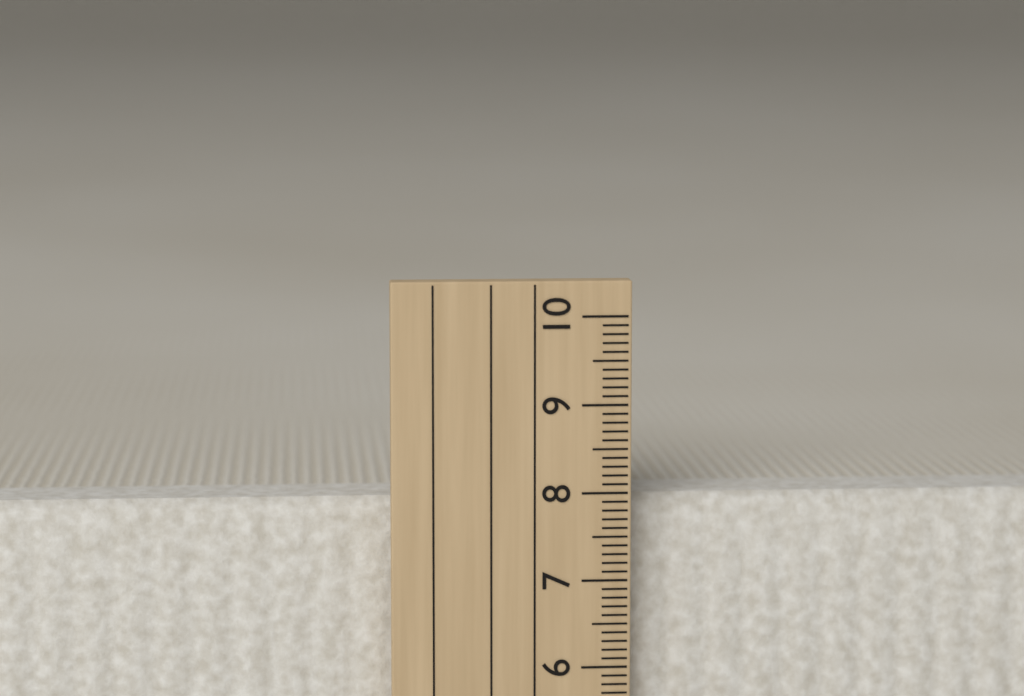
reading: 7.9 cm
